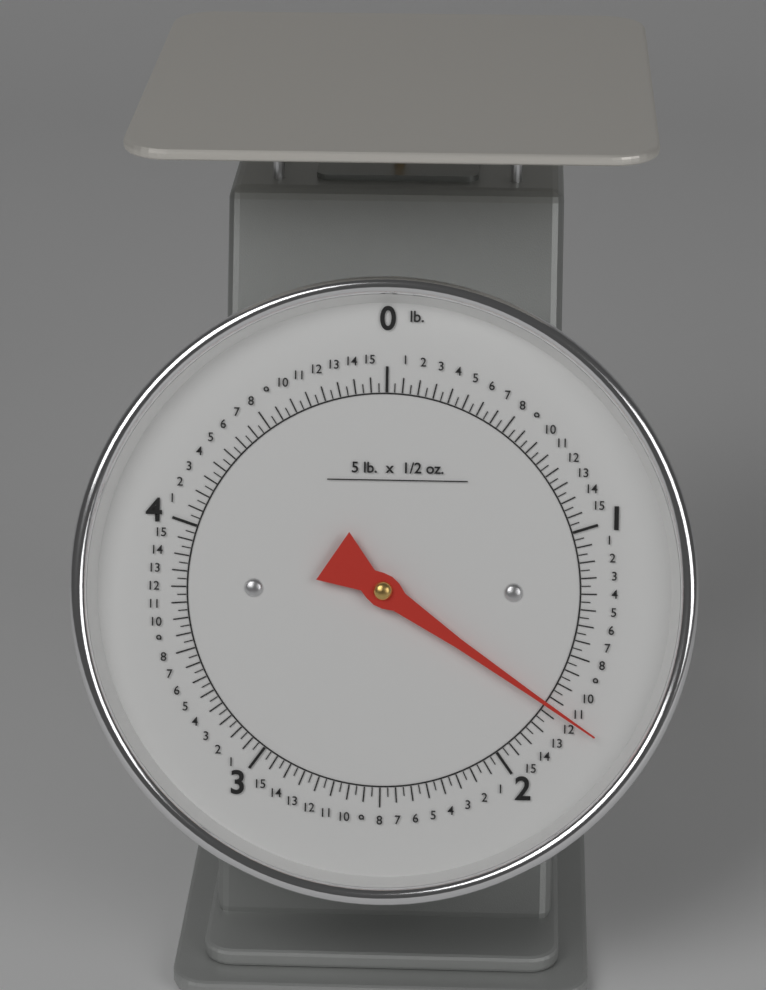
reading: 1.71875 lb
